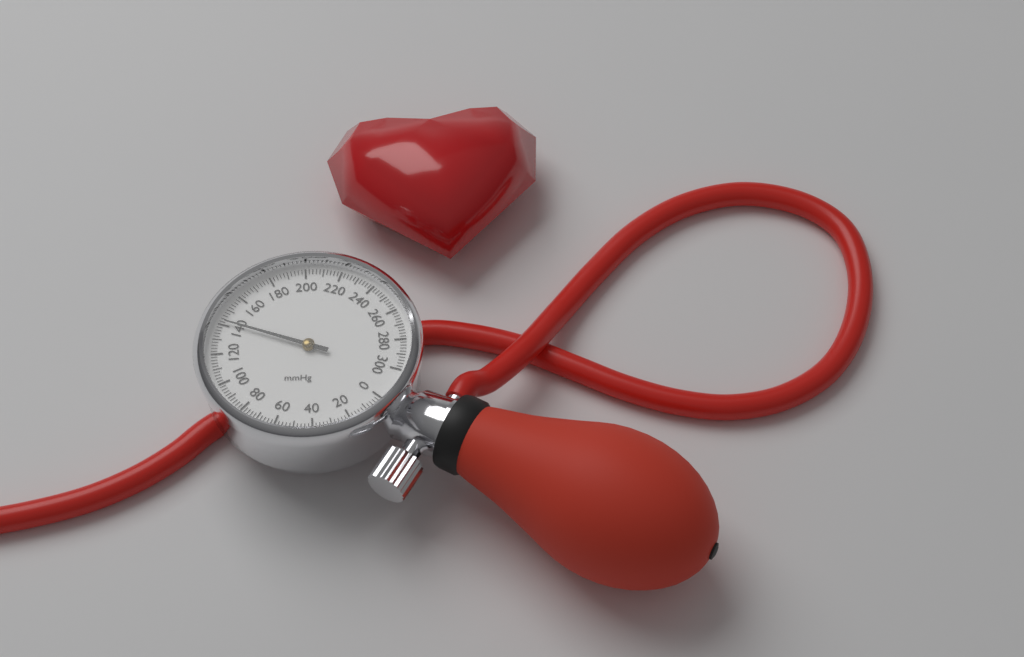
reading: 142 mmHg
